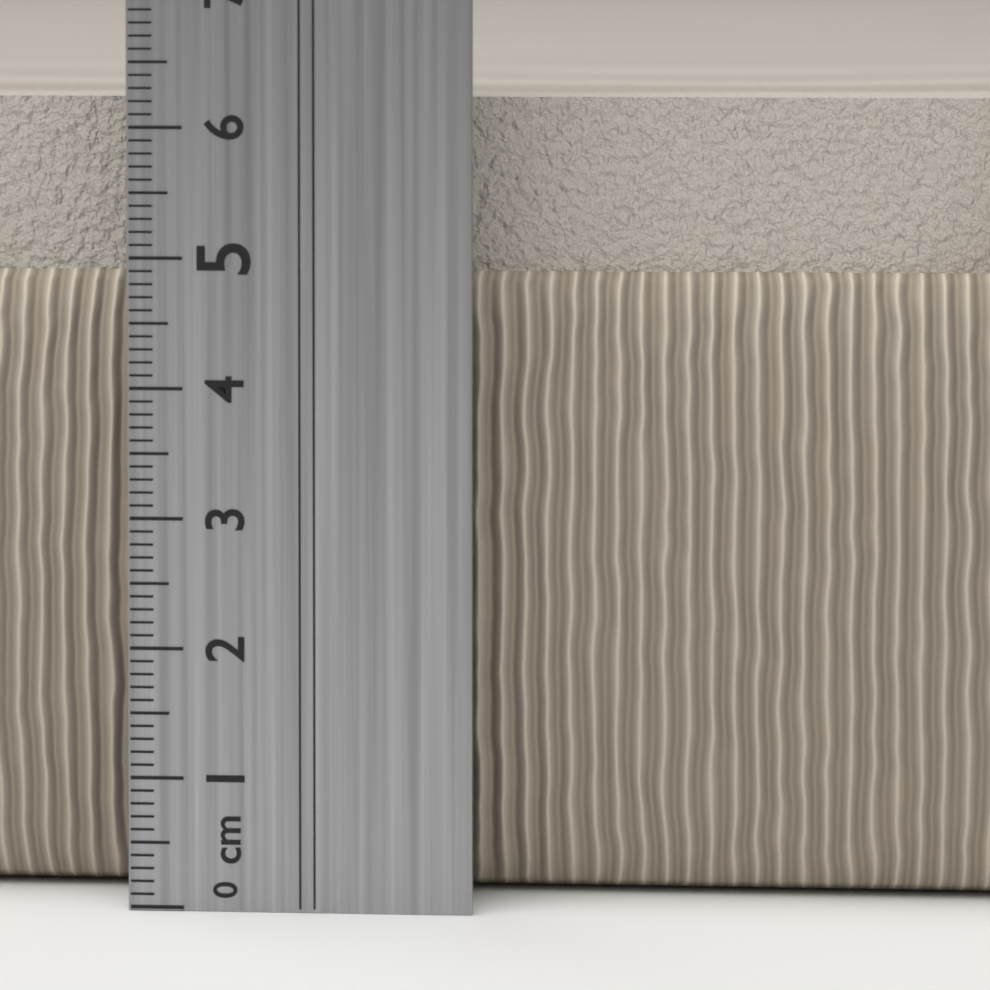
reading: 6.2 cm
